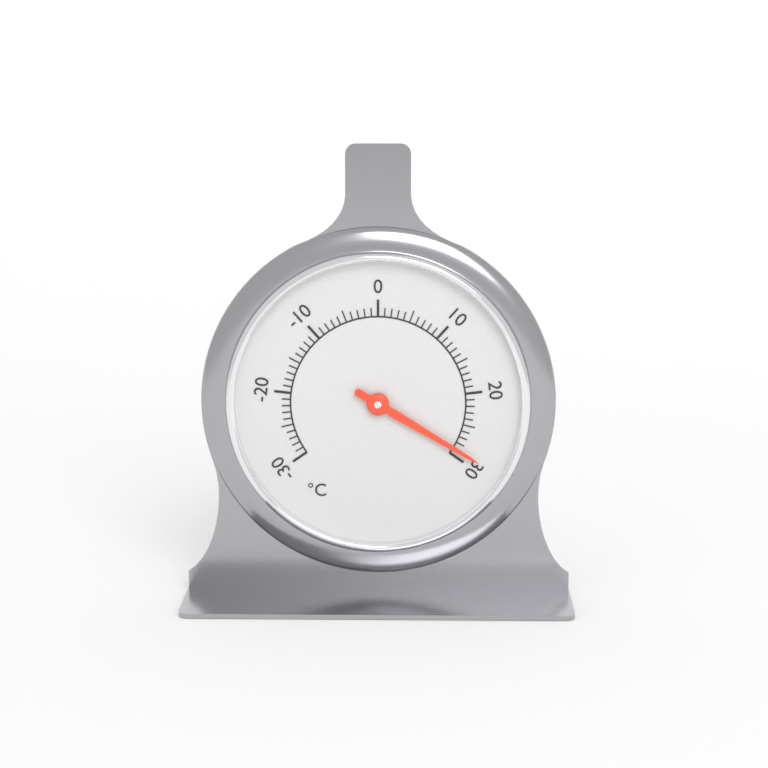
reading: 29 °C
